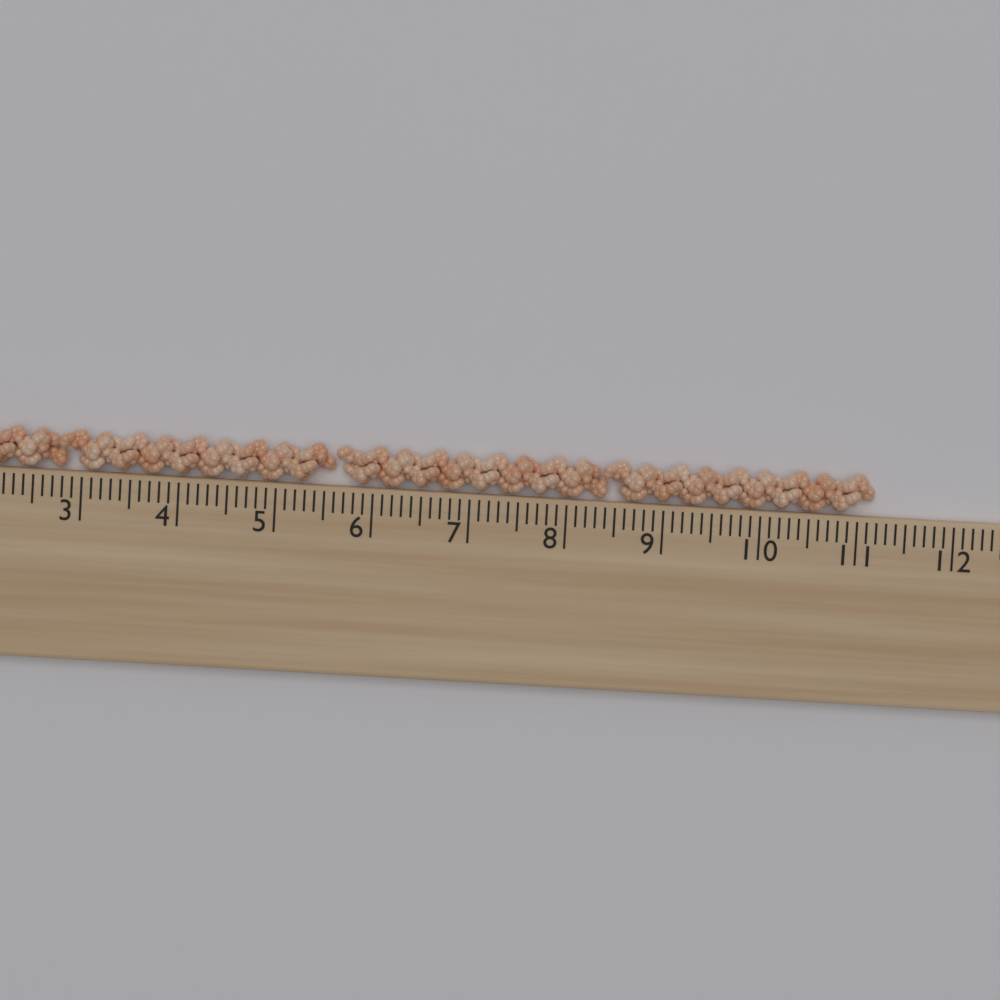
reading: 11.2 cm
